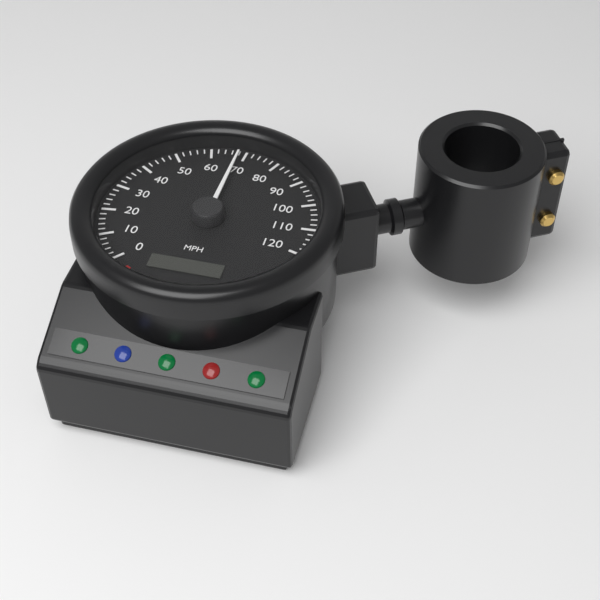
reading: 68 mph
